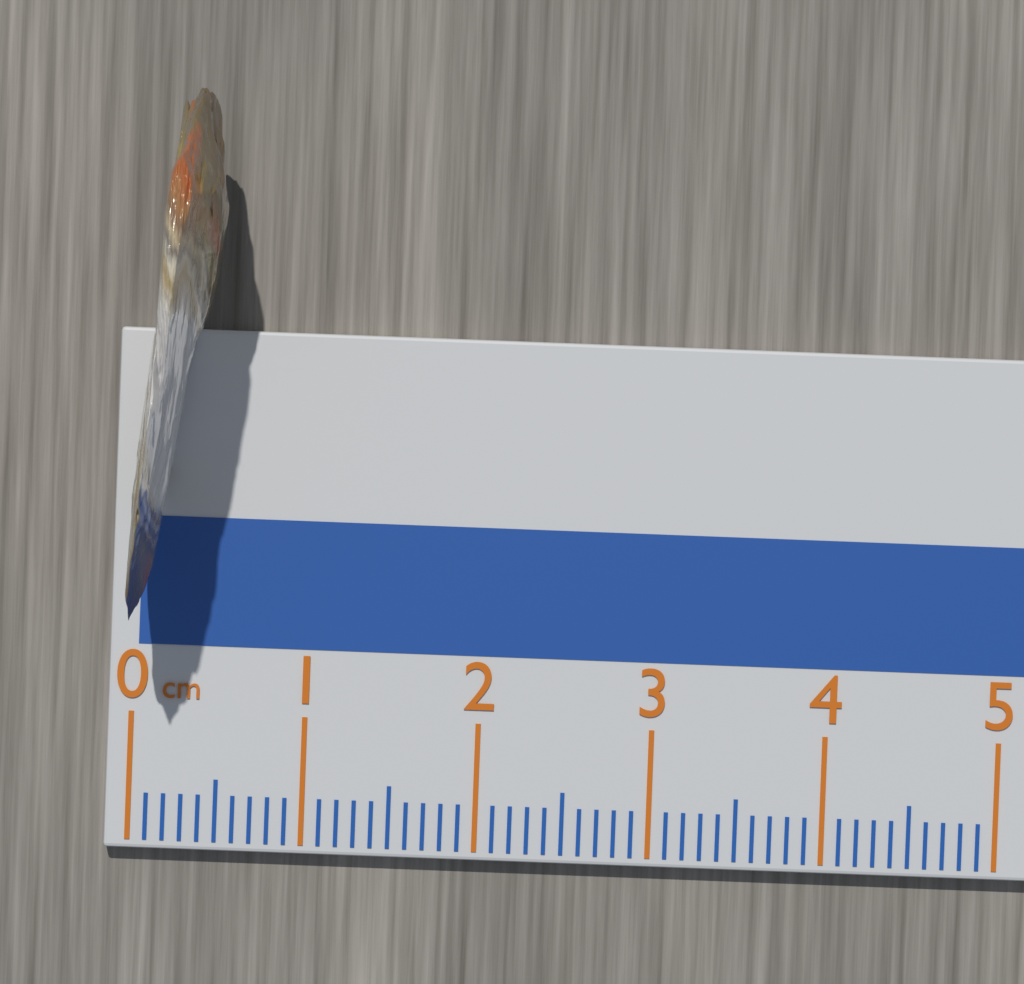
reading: 0.5 cm
